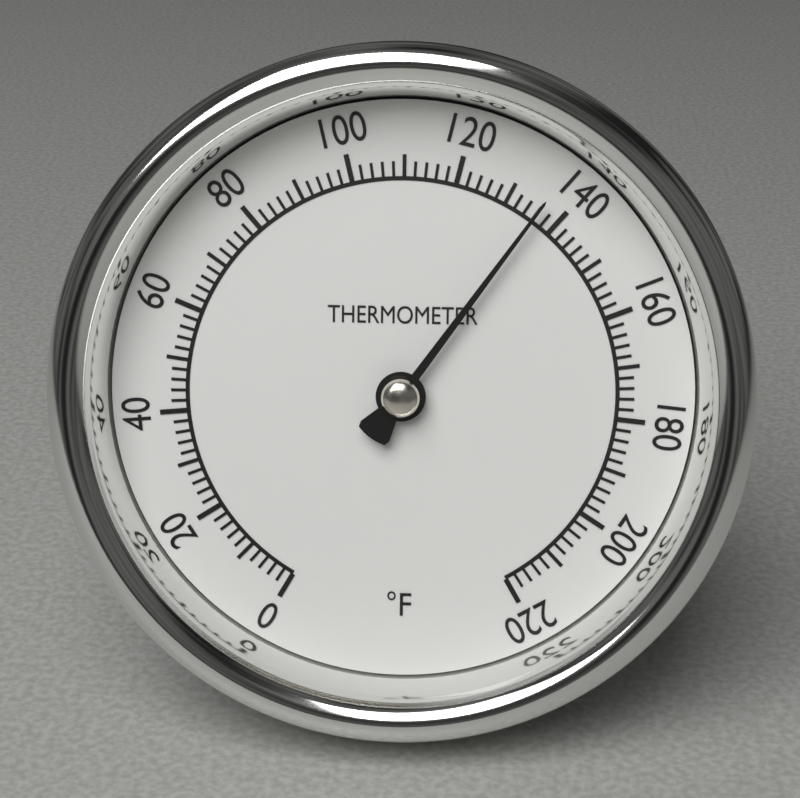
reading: 136 °F
